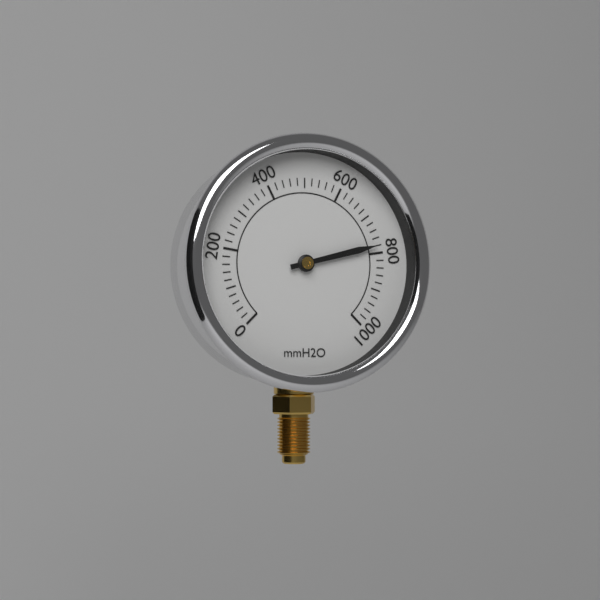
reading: 780 mmH2O
